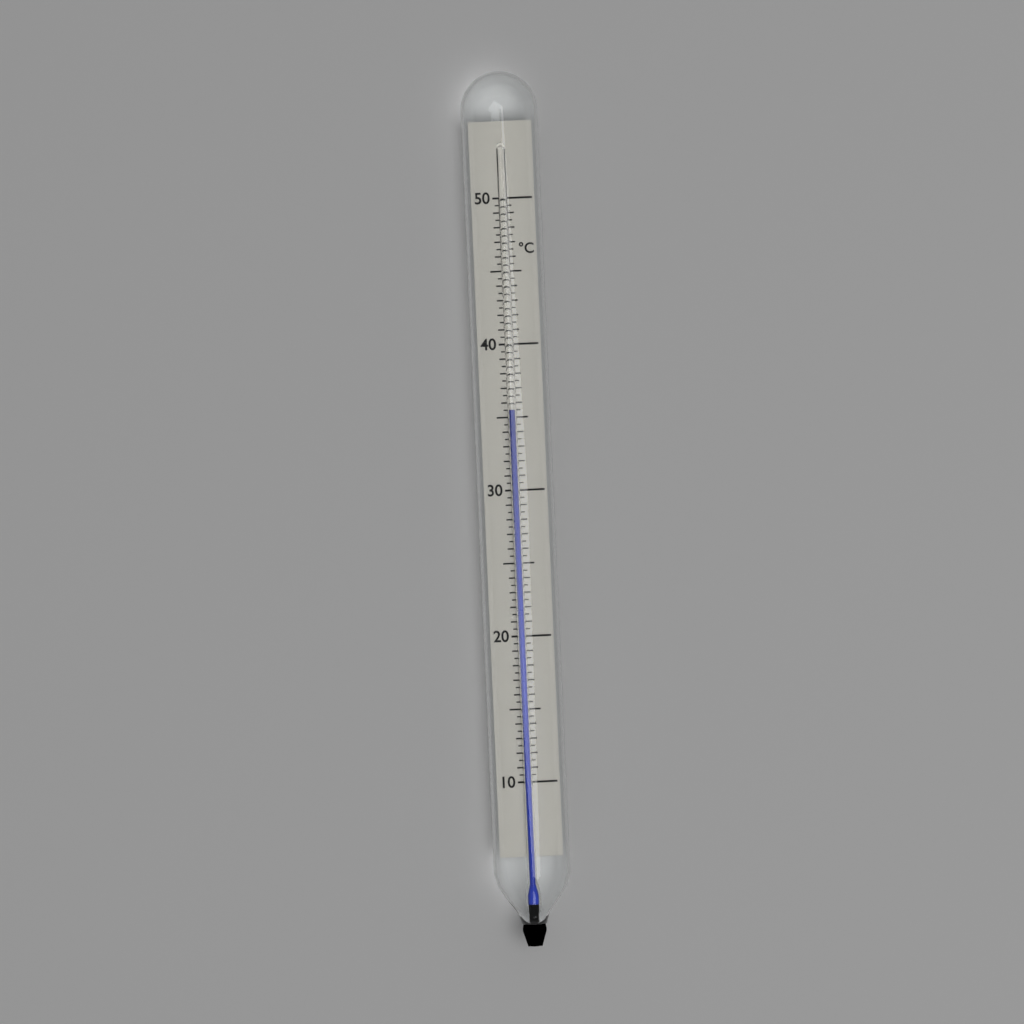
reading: 35.5 °C
